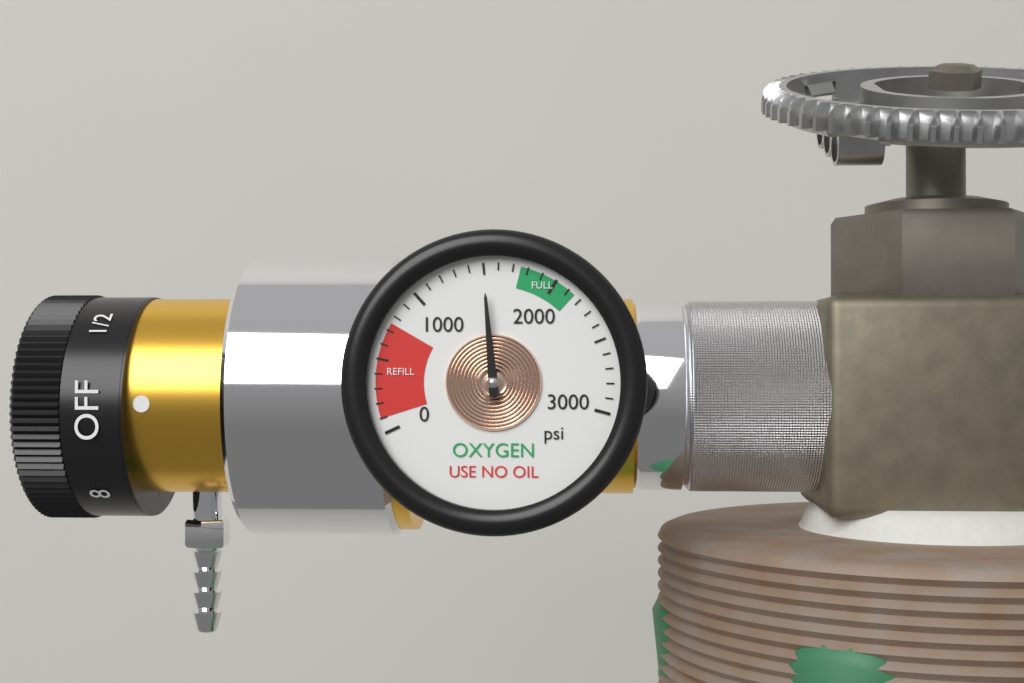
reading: 1500 psi
